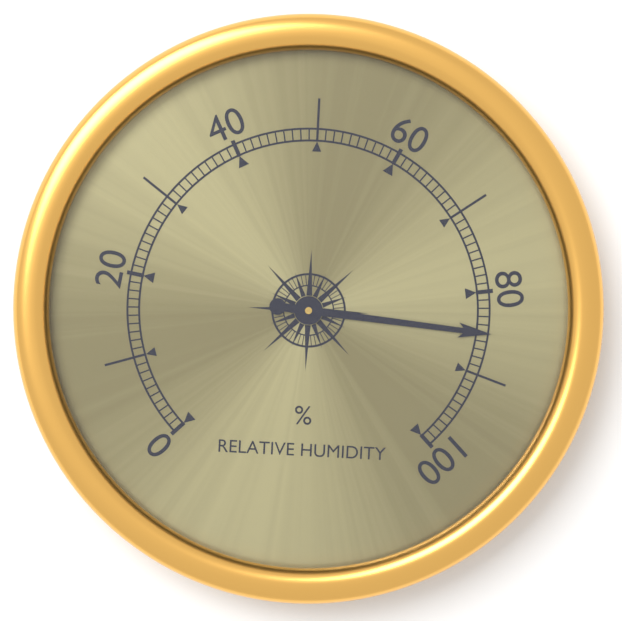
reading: 85 %
